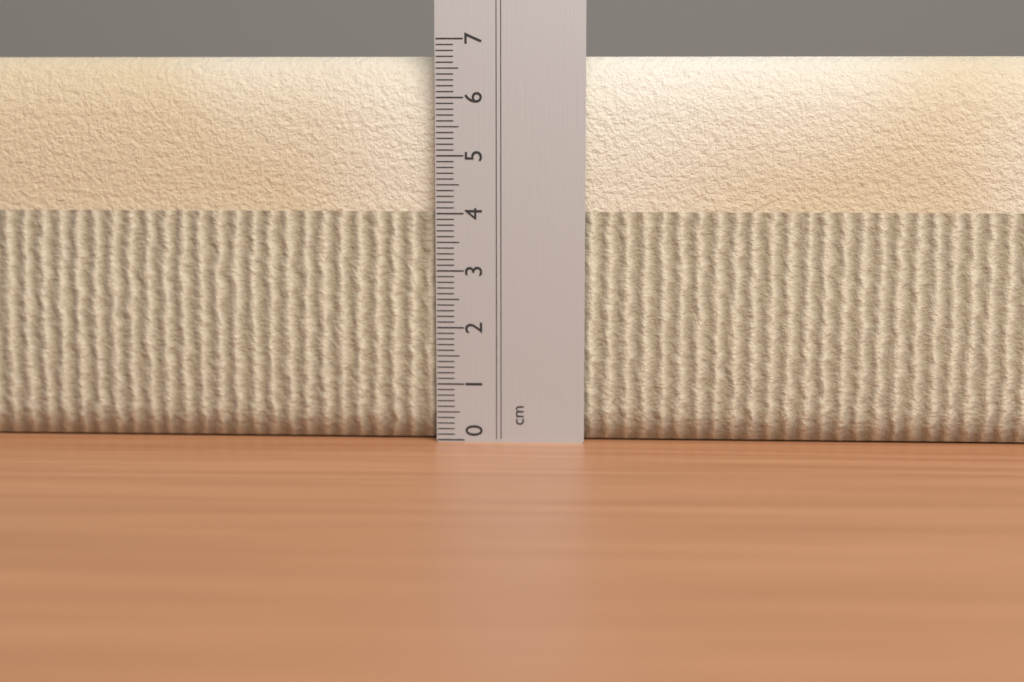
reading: 6.7 cm
